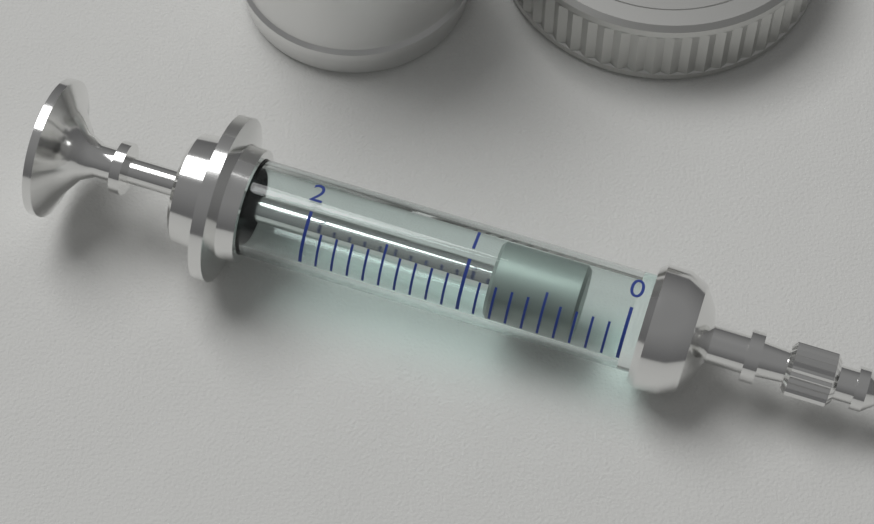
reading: 0.3 (no unit)
